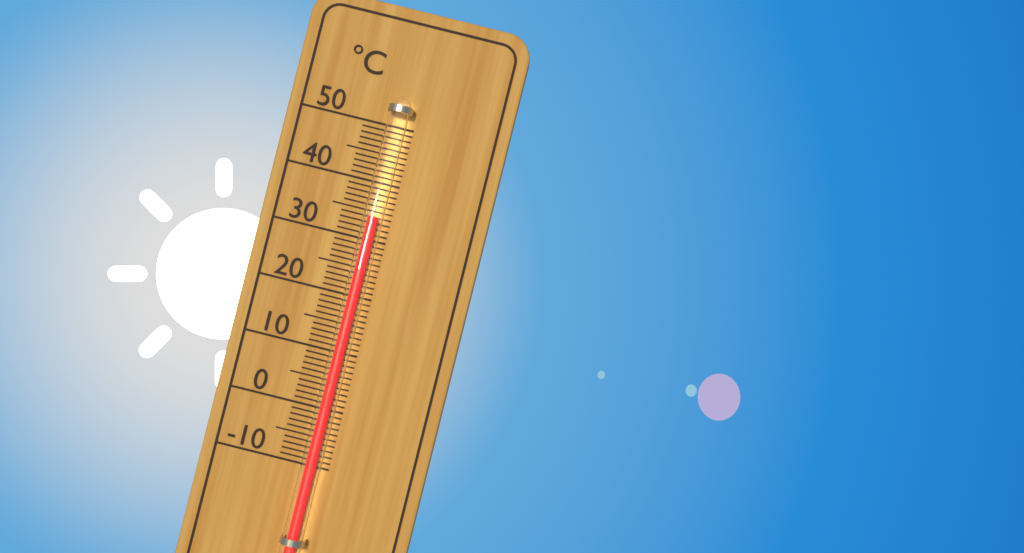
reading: 34 °C
